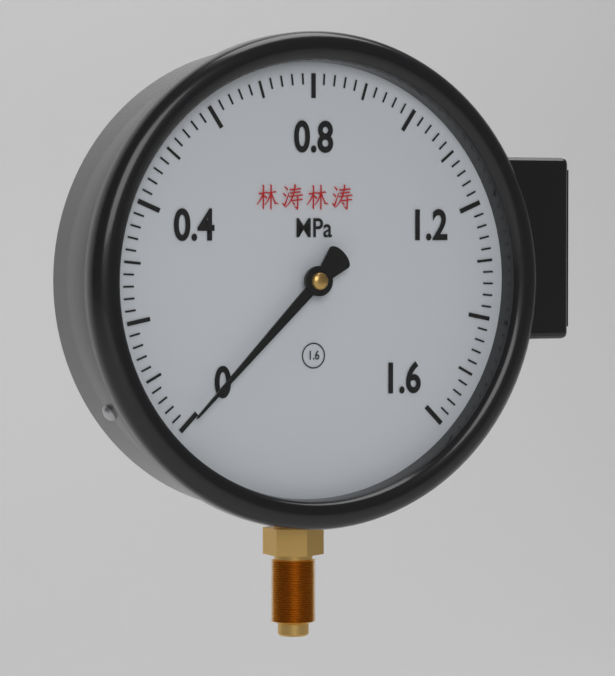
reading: 0.00 MPa
